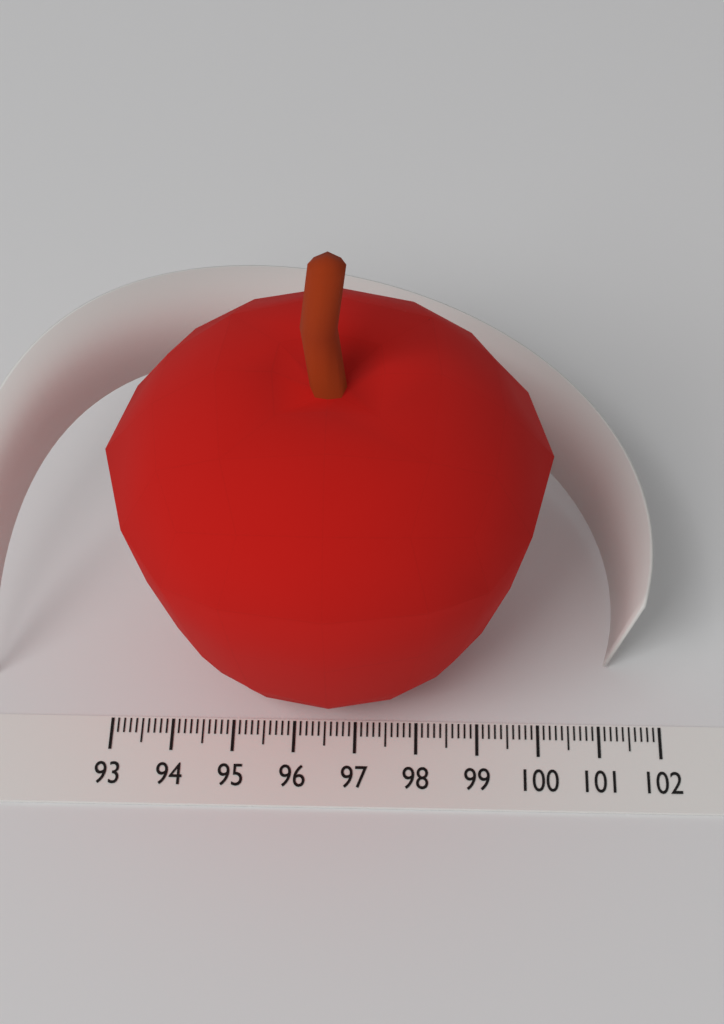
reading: 100.1 (no unit)
